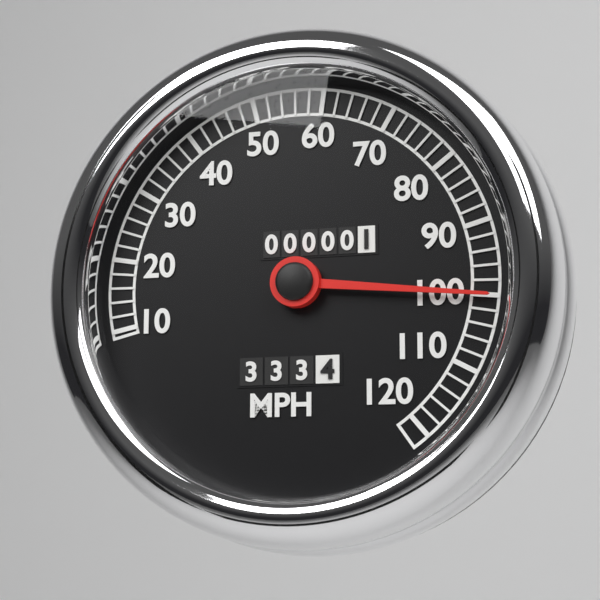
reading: 100 MPH
